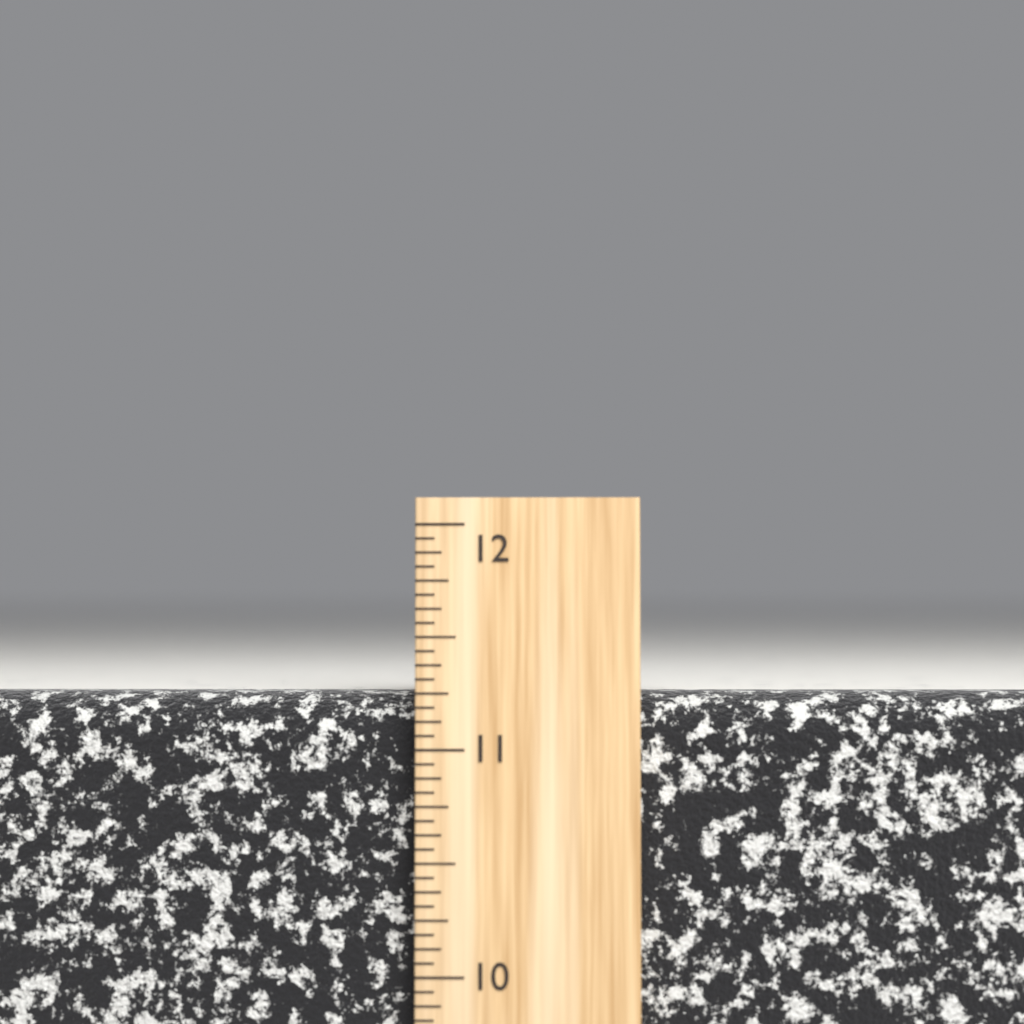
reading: 11.2500 inch
